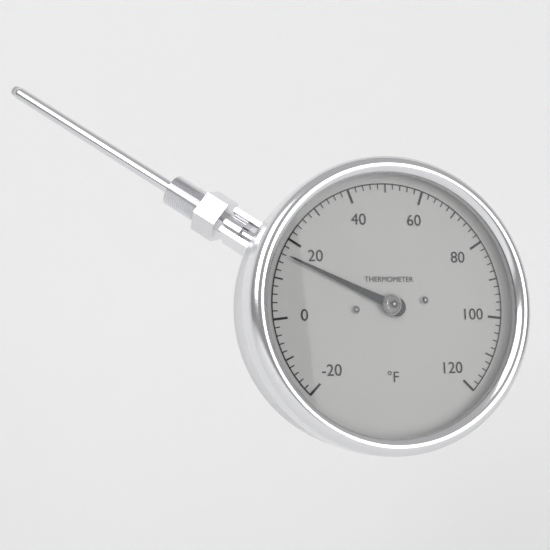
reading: 16 °F
